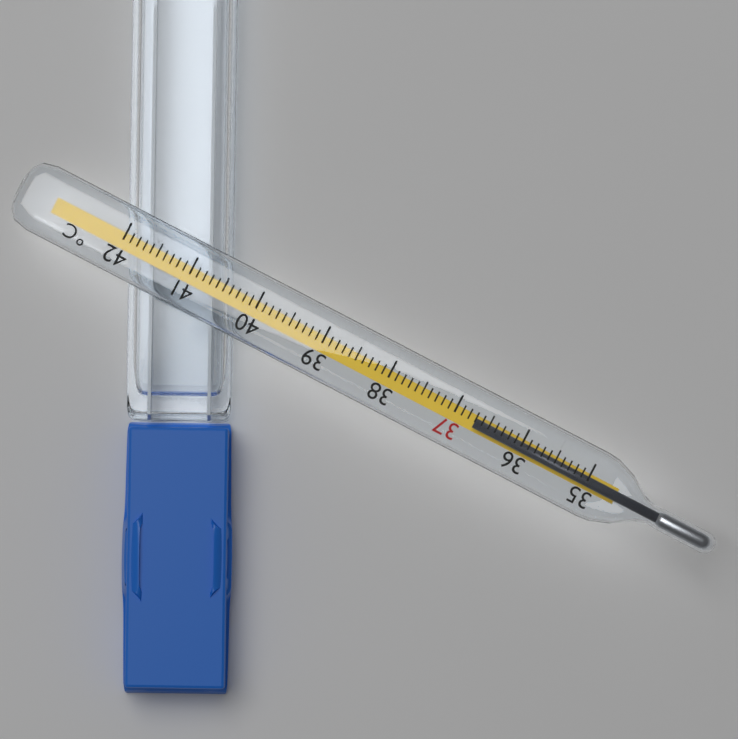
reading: 36.7 °C
